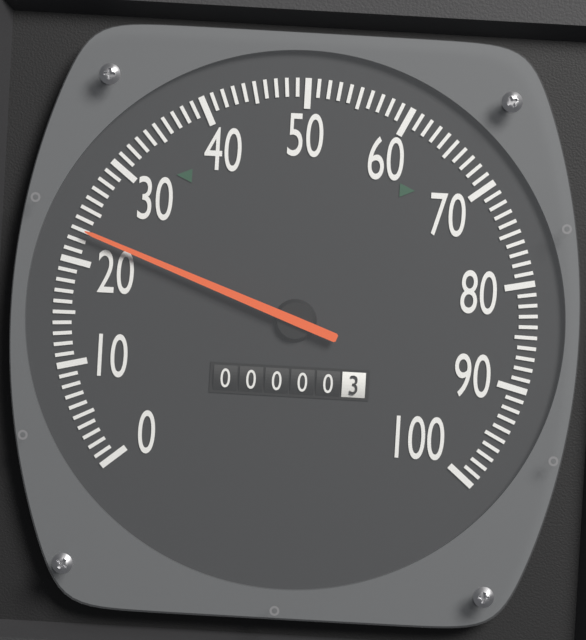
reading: 23 (no unit)
